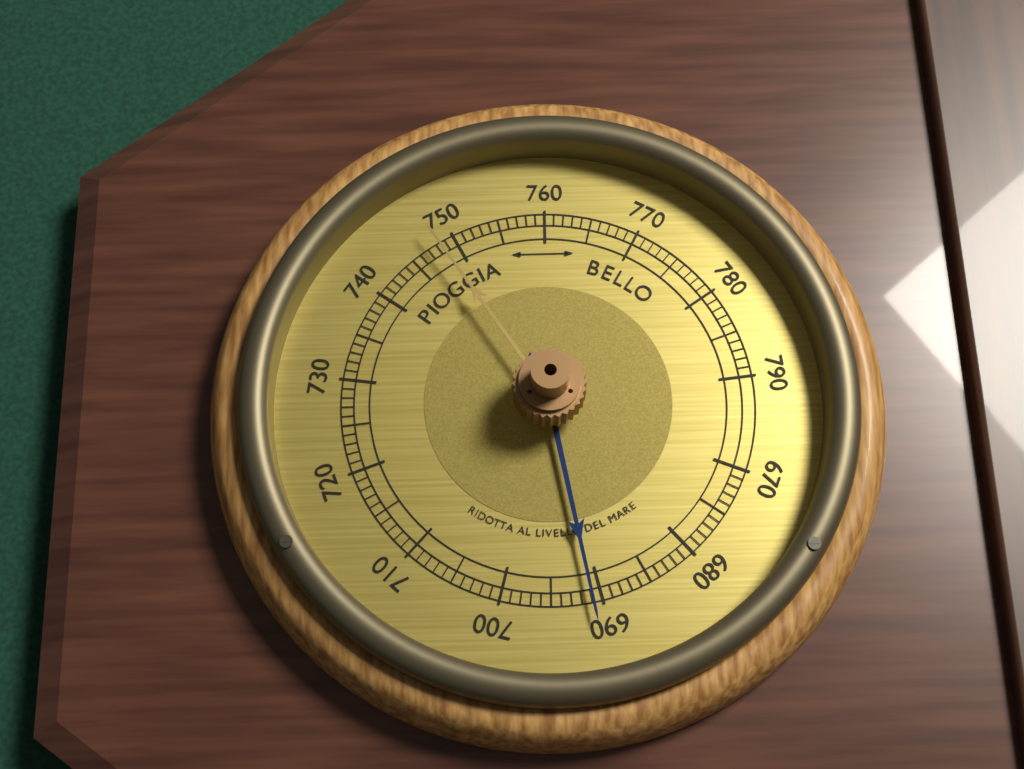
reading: 691 (no unit)
